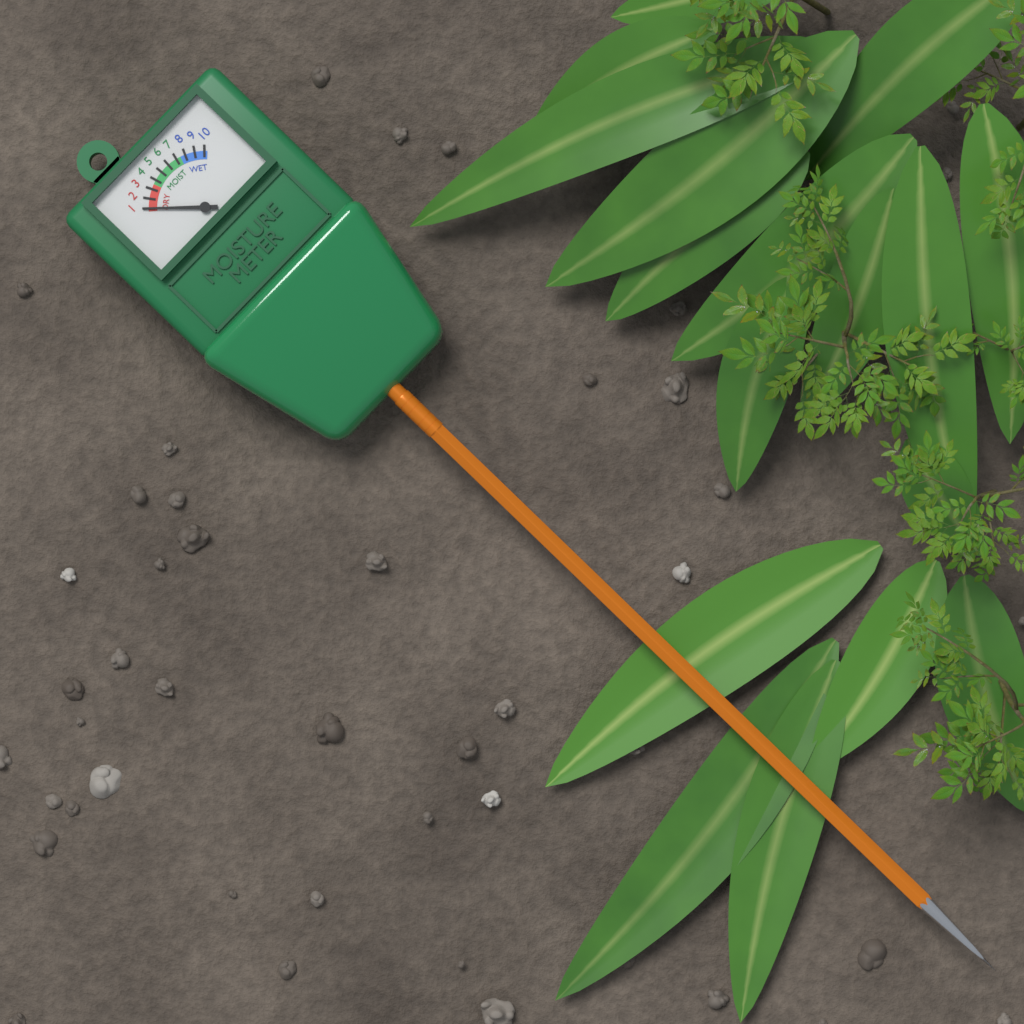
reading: 1 (no unit)
